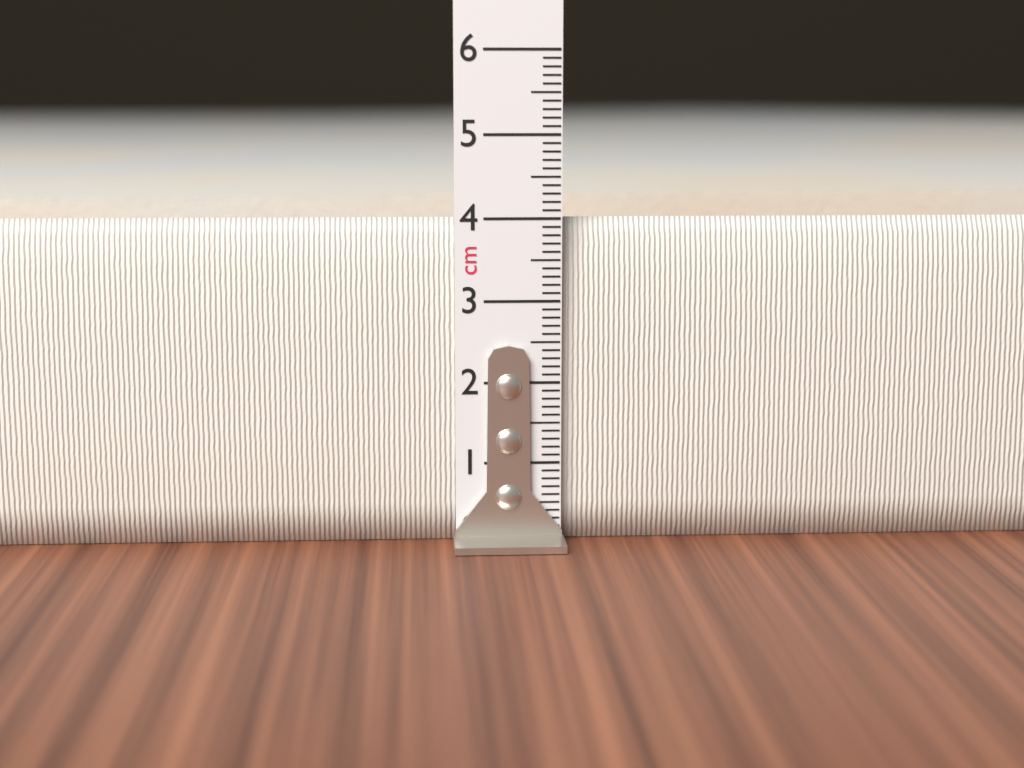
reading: 4.0 cm
